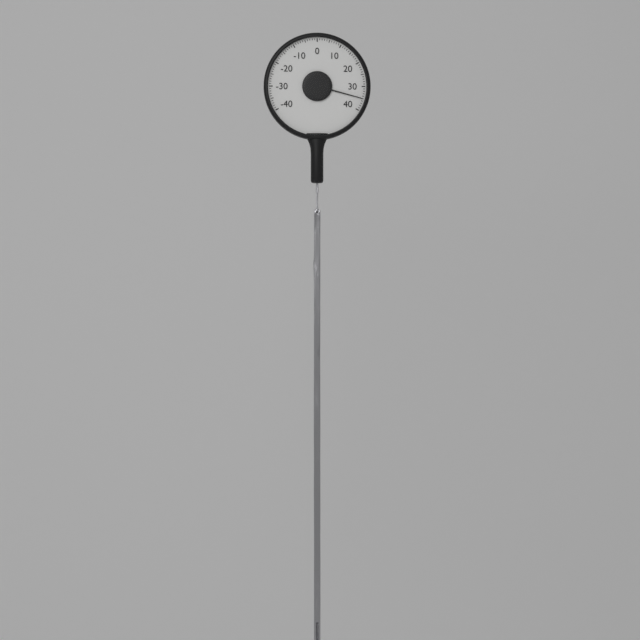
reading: 35 (no unit)
